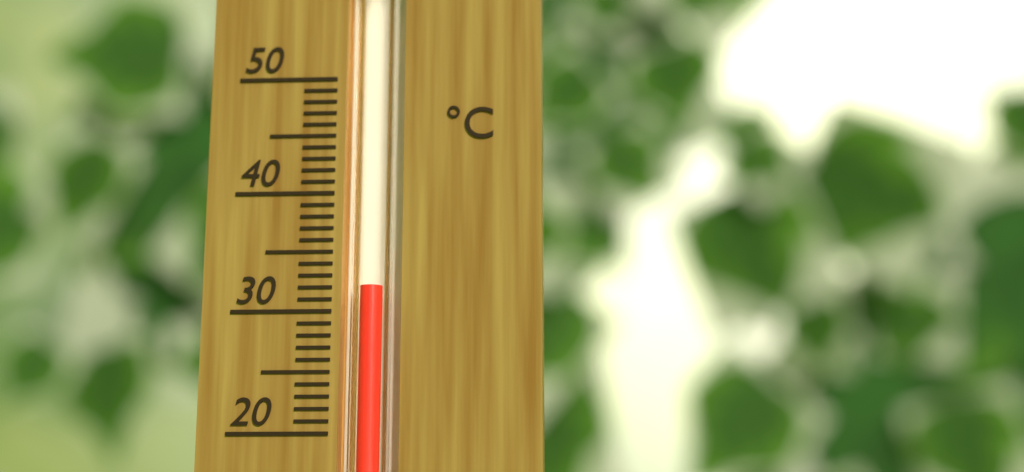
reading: 32 °C
